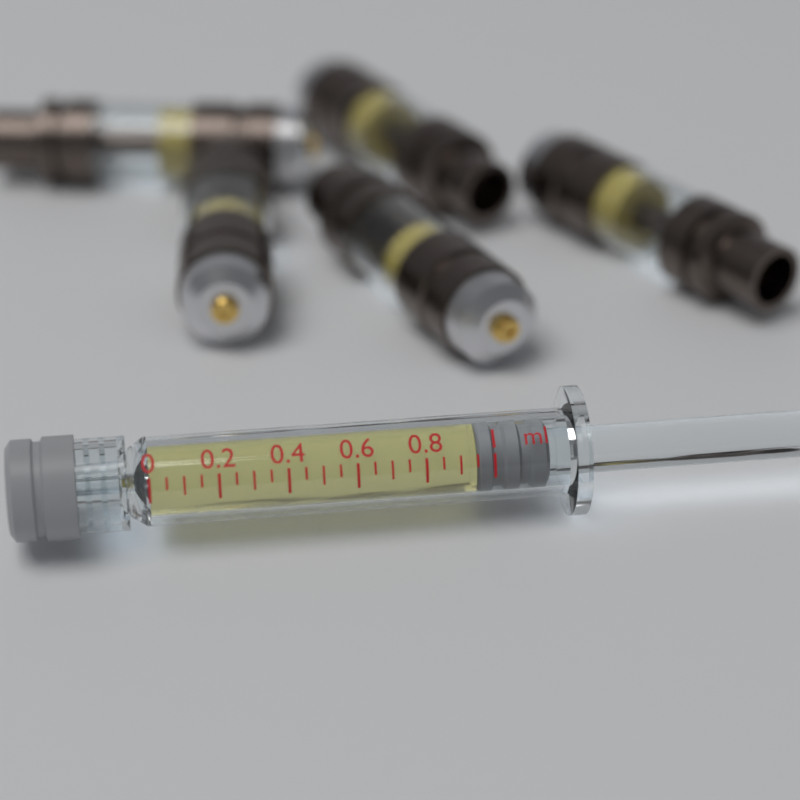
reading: 0.95 ml
